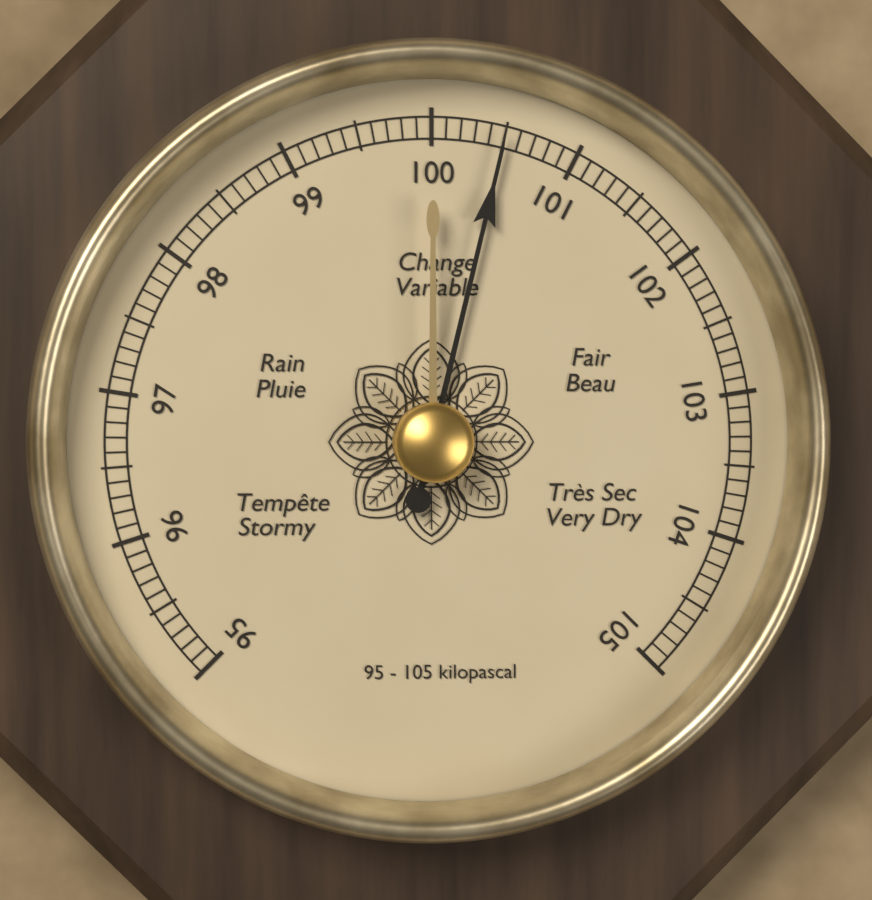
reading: 100.5 kPa
